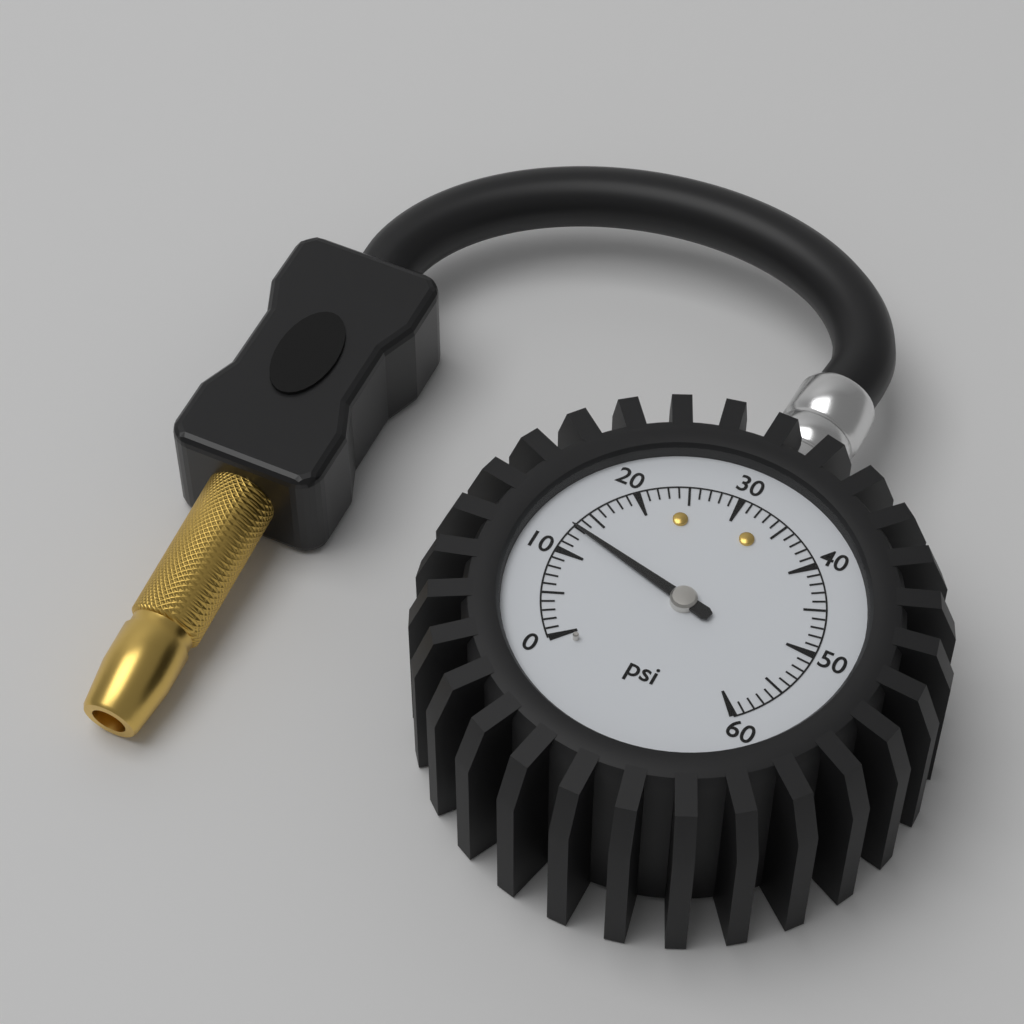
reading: 13 psi
